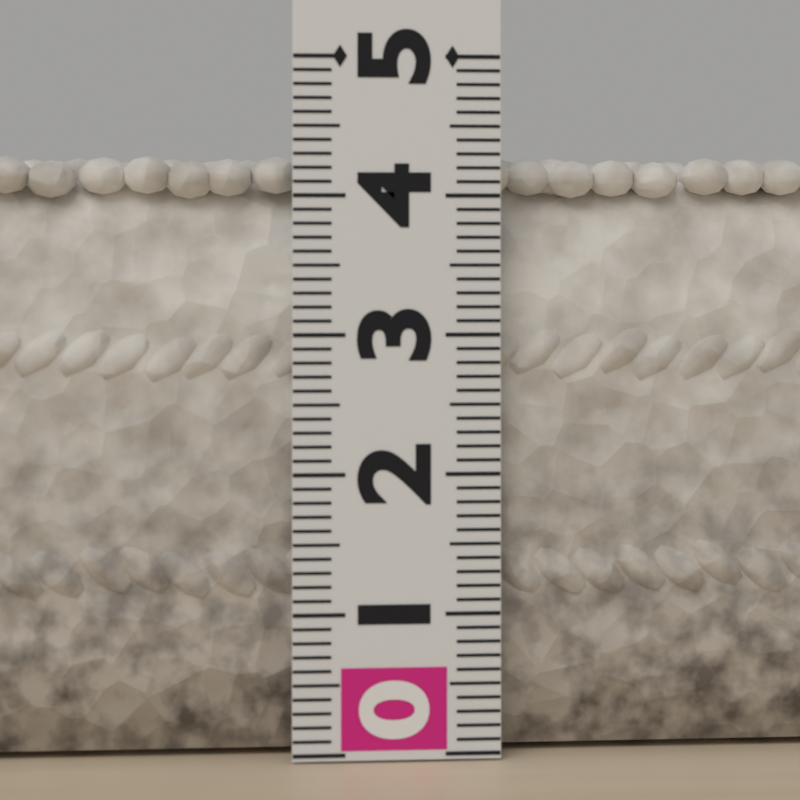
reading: 4.3 (no unit)
